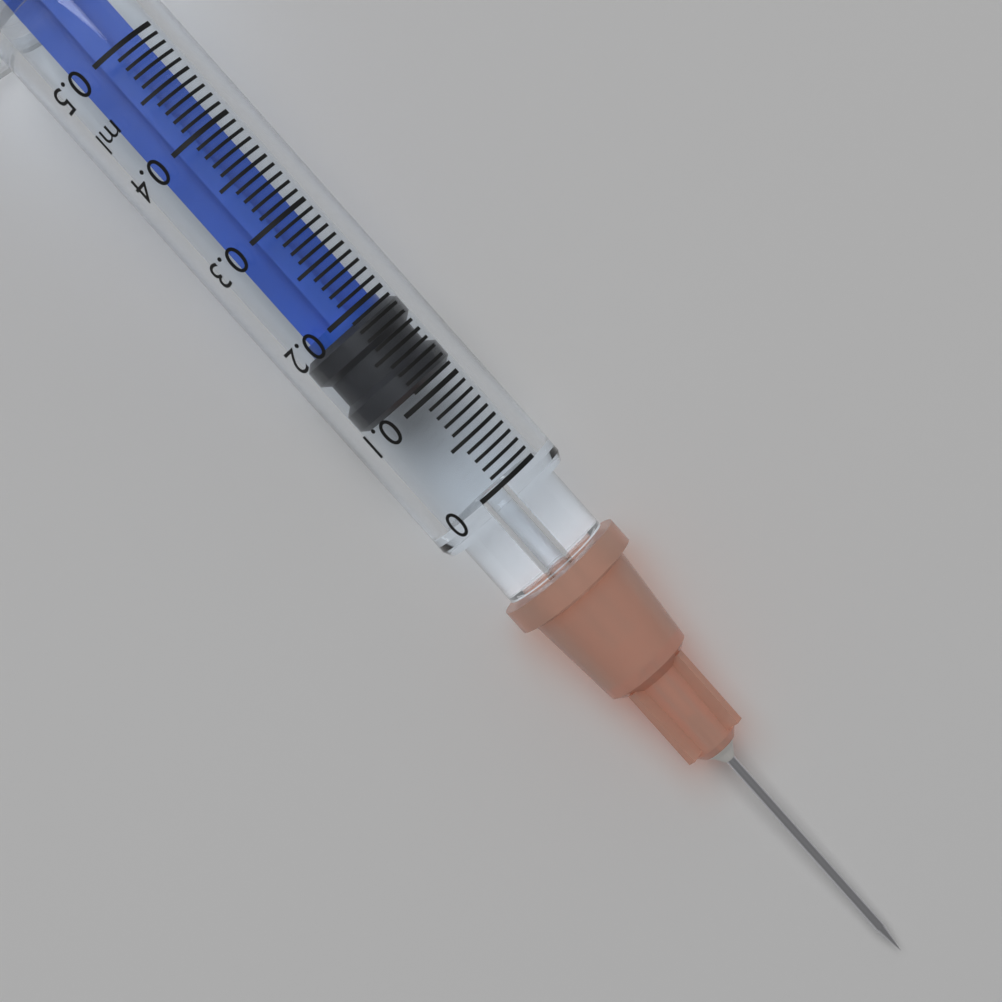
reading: 0.11 ml
